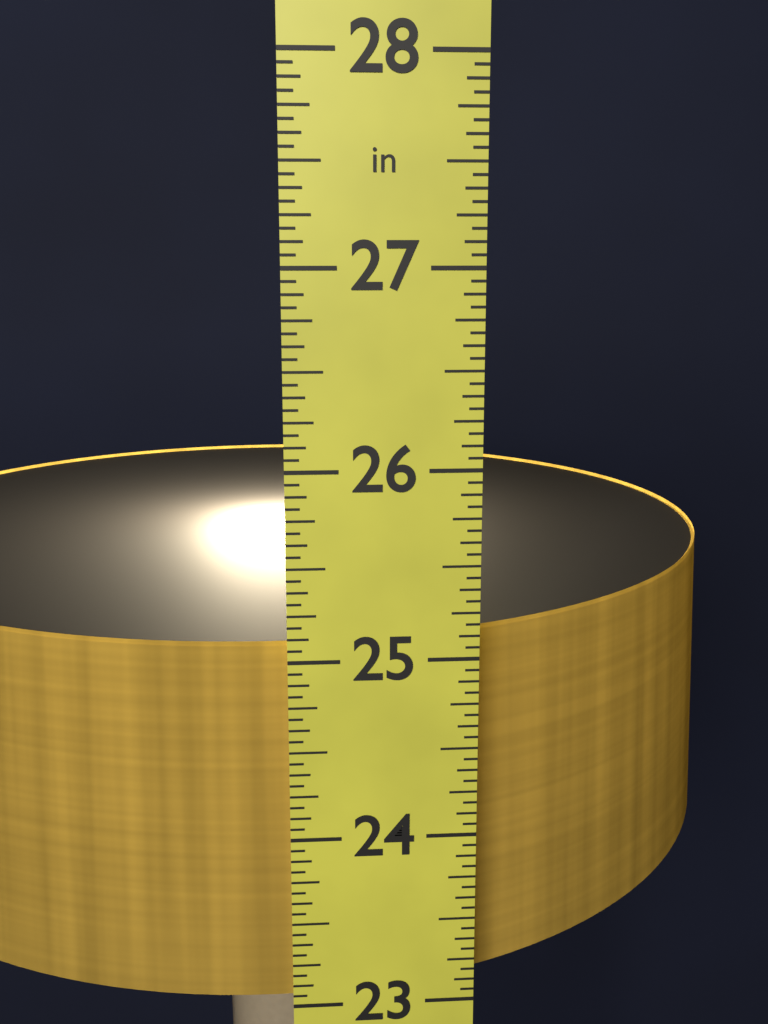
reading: 25.0625 in
